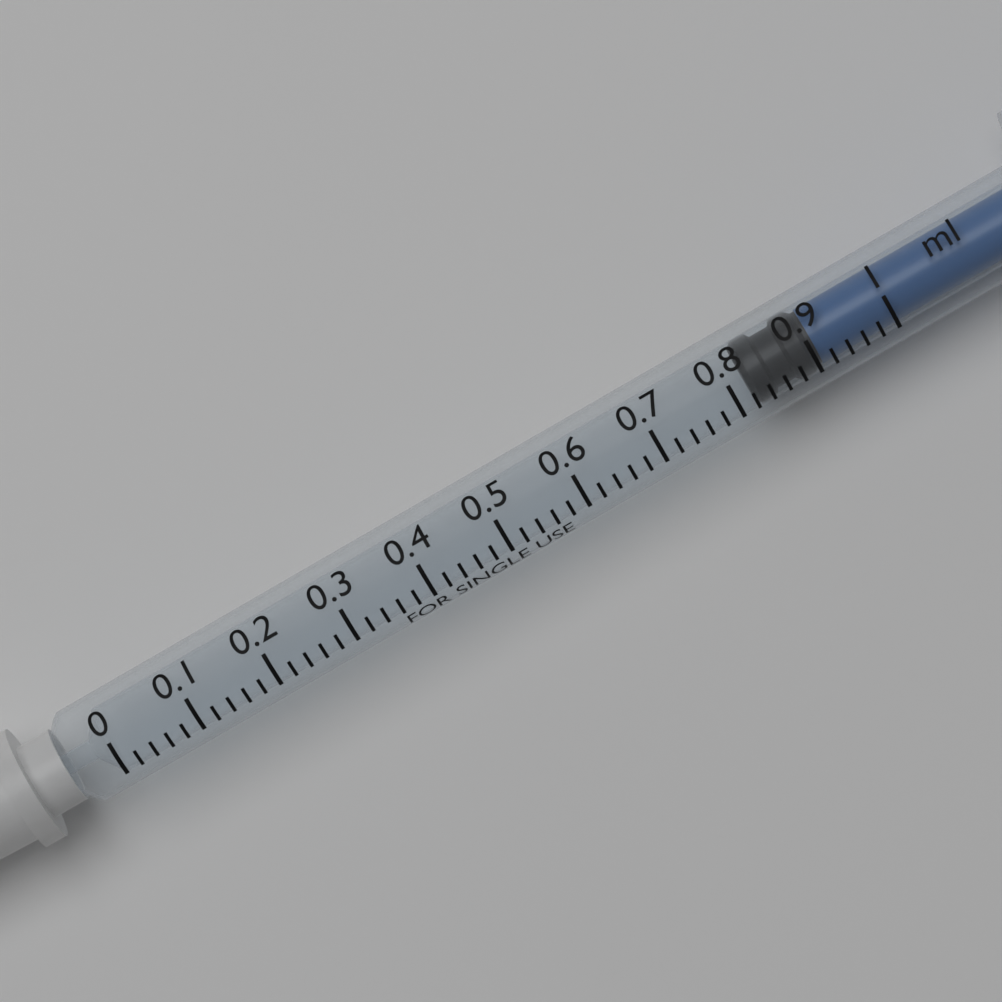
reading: 0.82 ml
